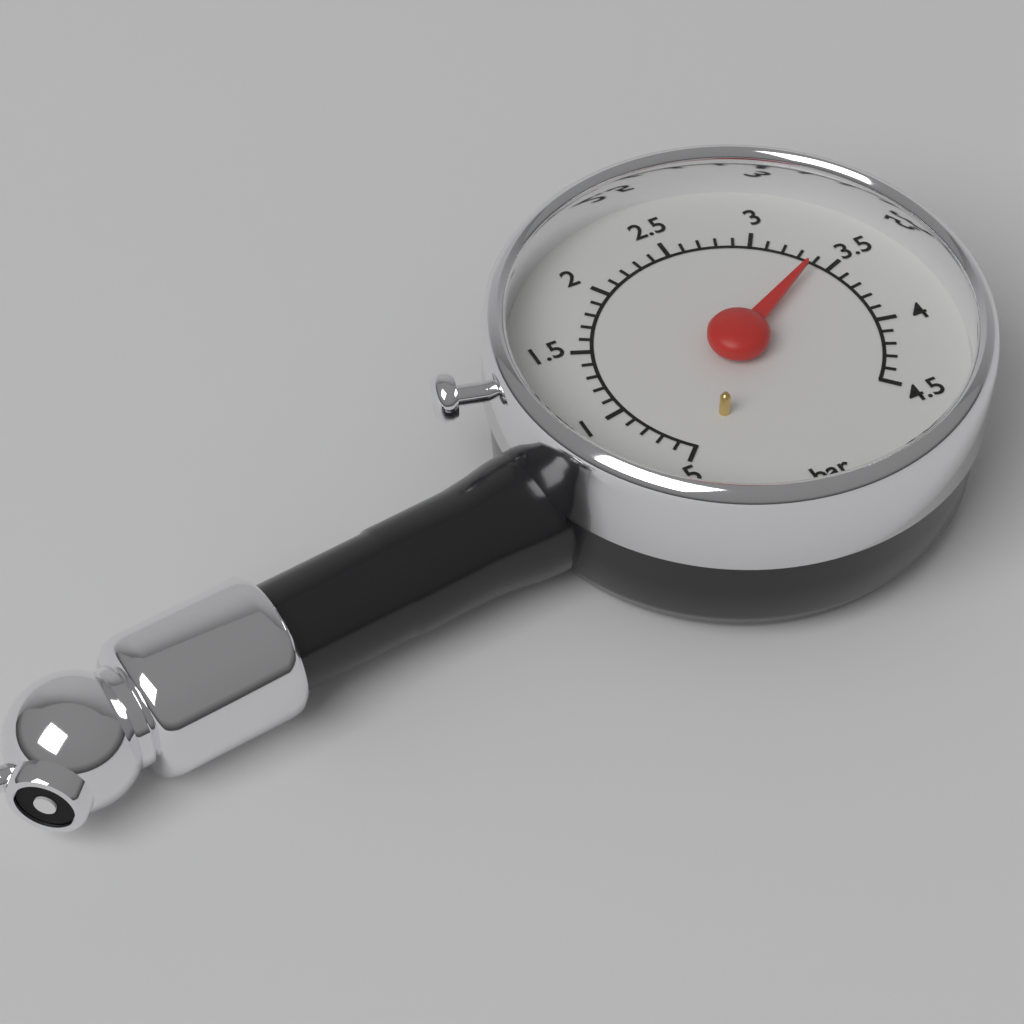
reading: 3.4 bar
